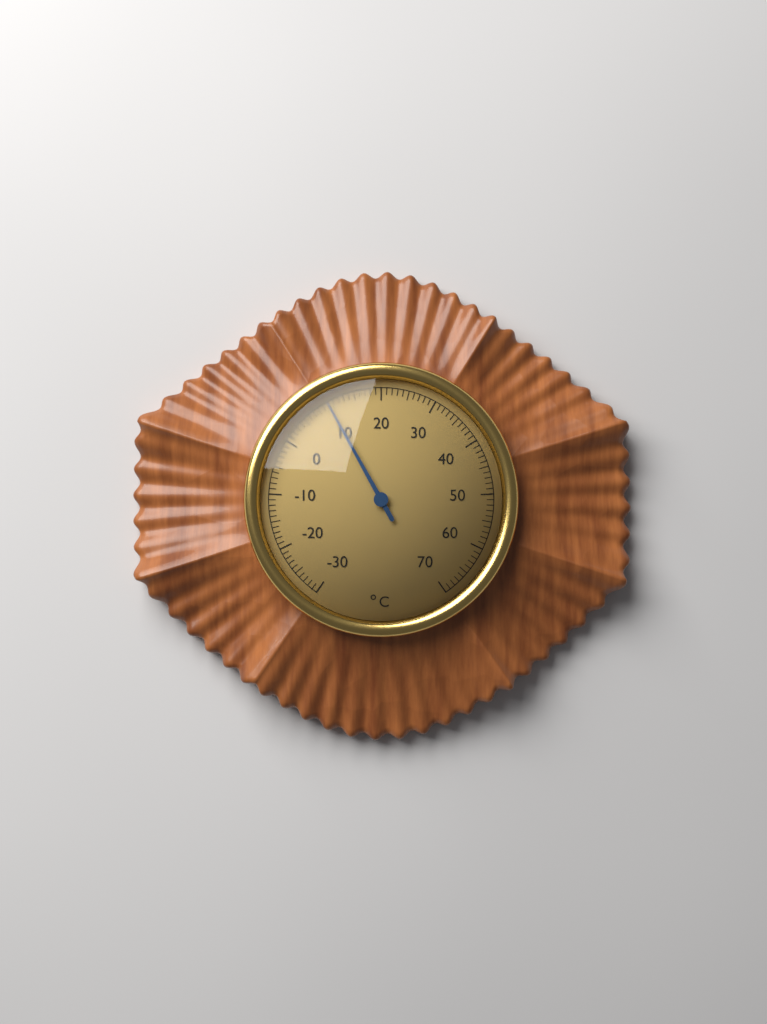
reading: 10 °C
